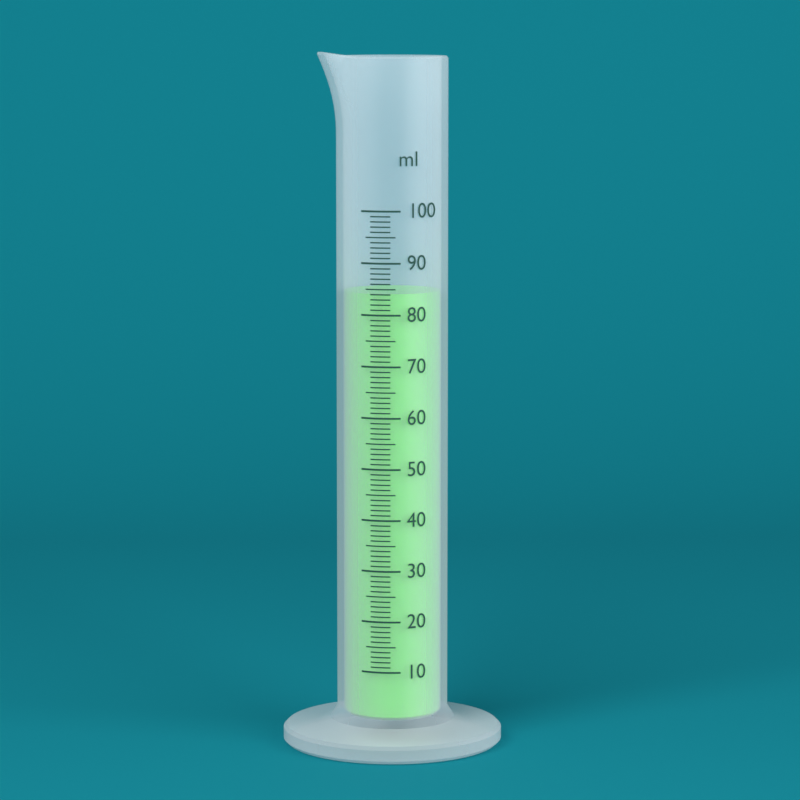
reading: 84 ml
